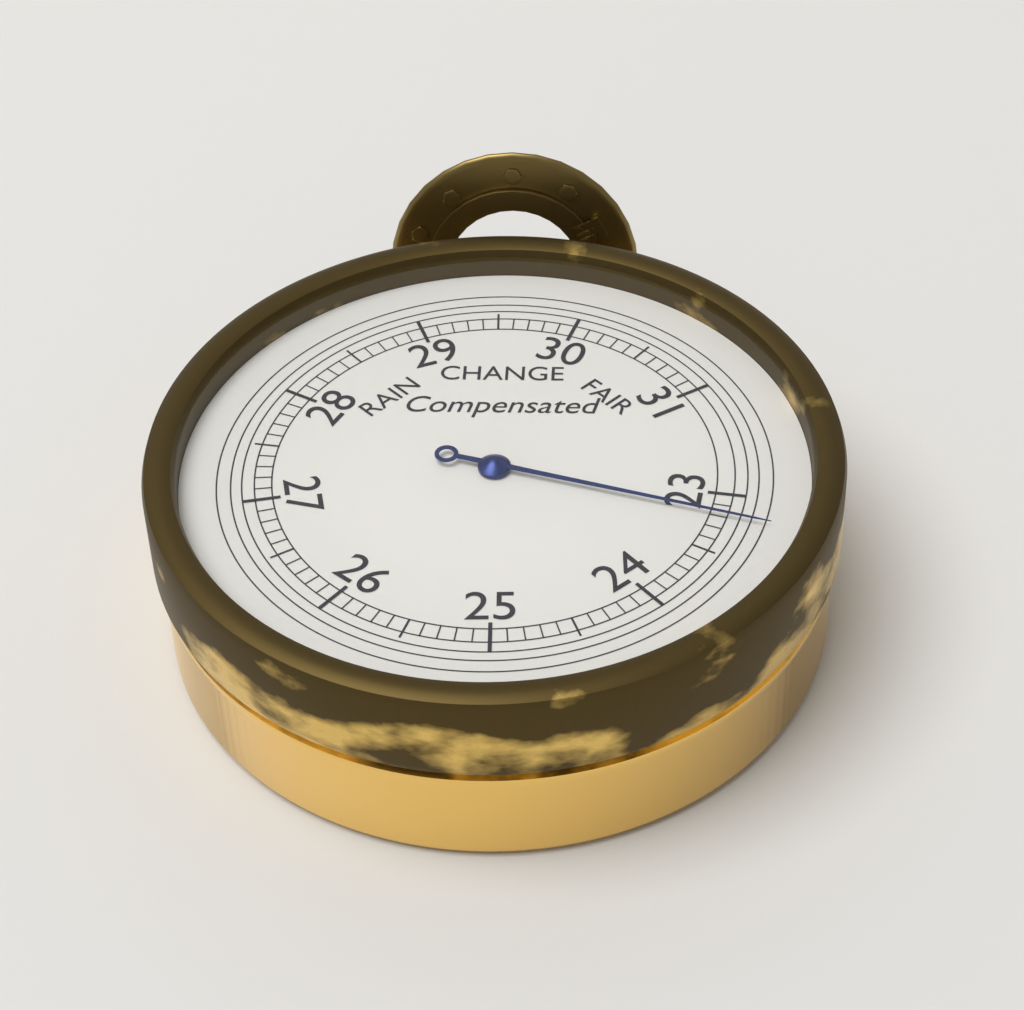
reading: 23.2 inHg
